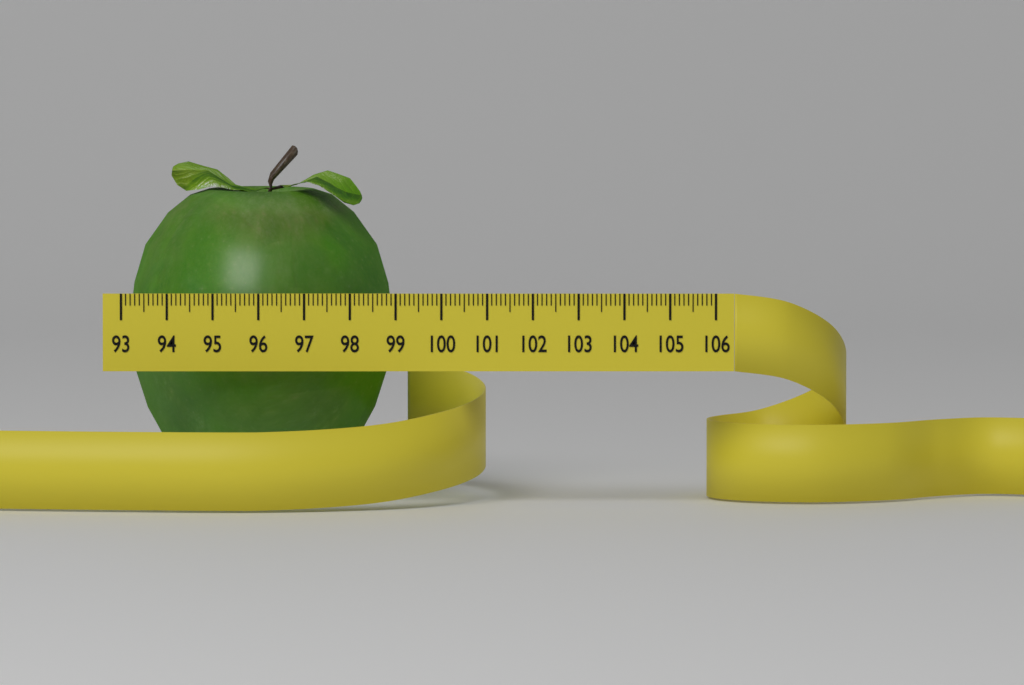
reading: 98.9 (no unit)
